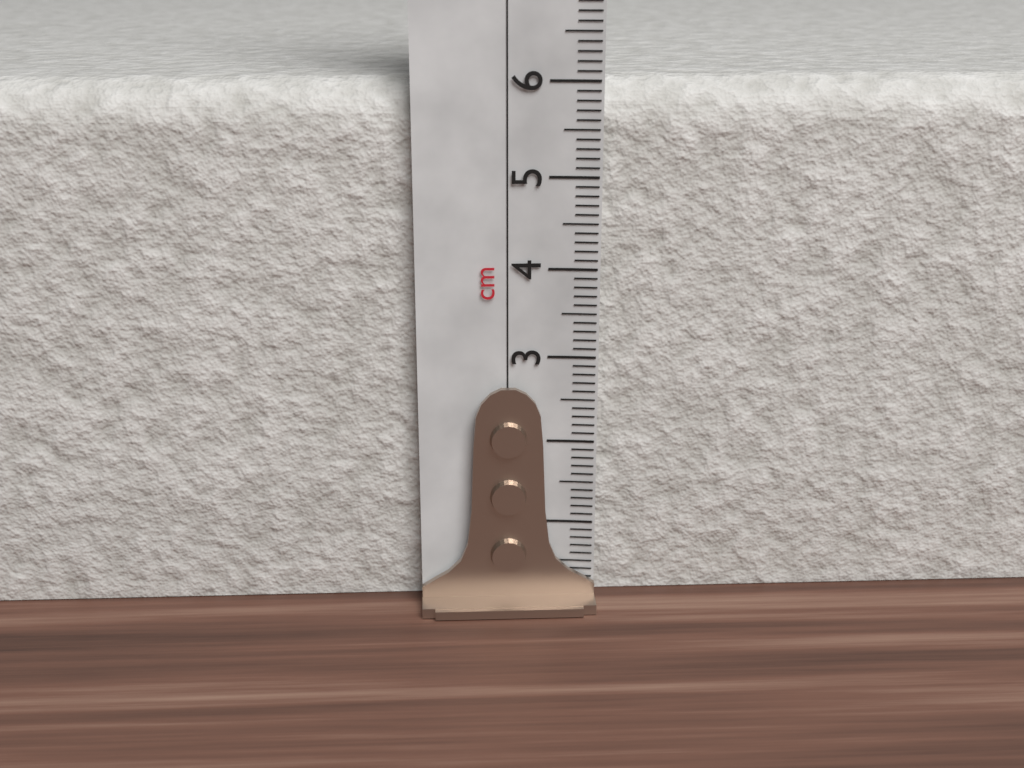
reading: 6.0 cm
